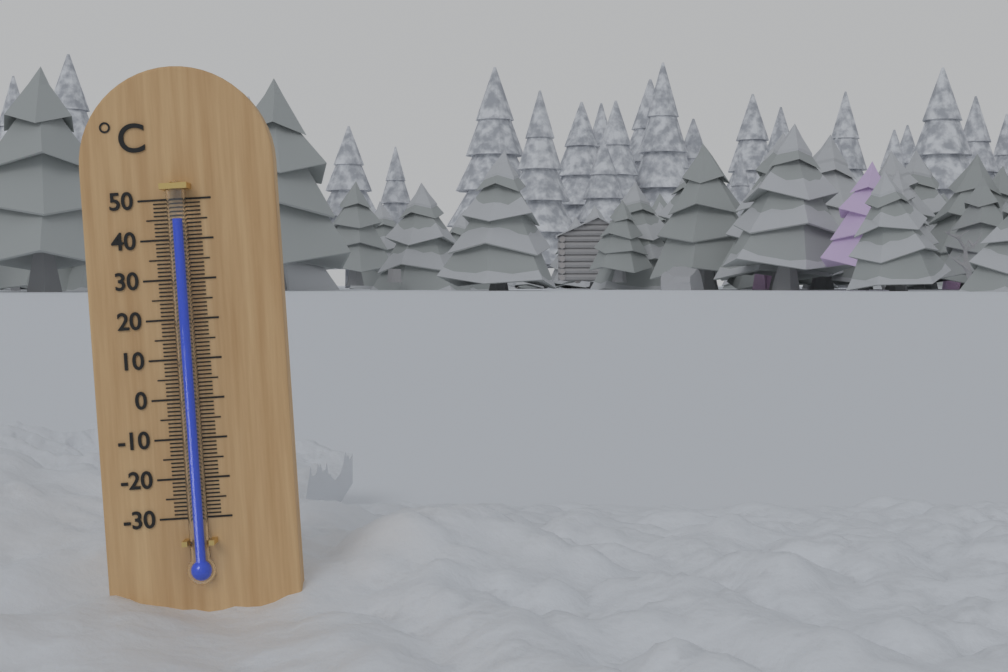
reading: 45 °C
